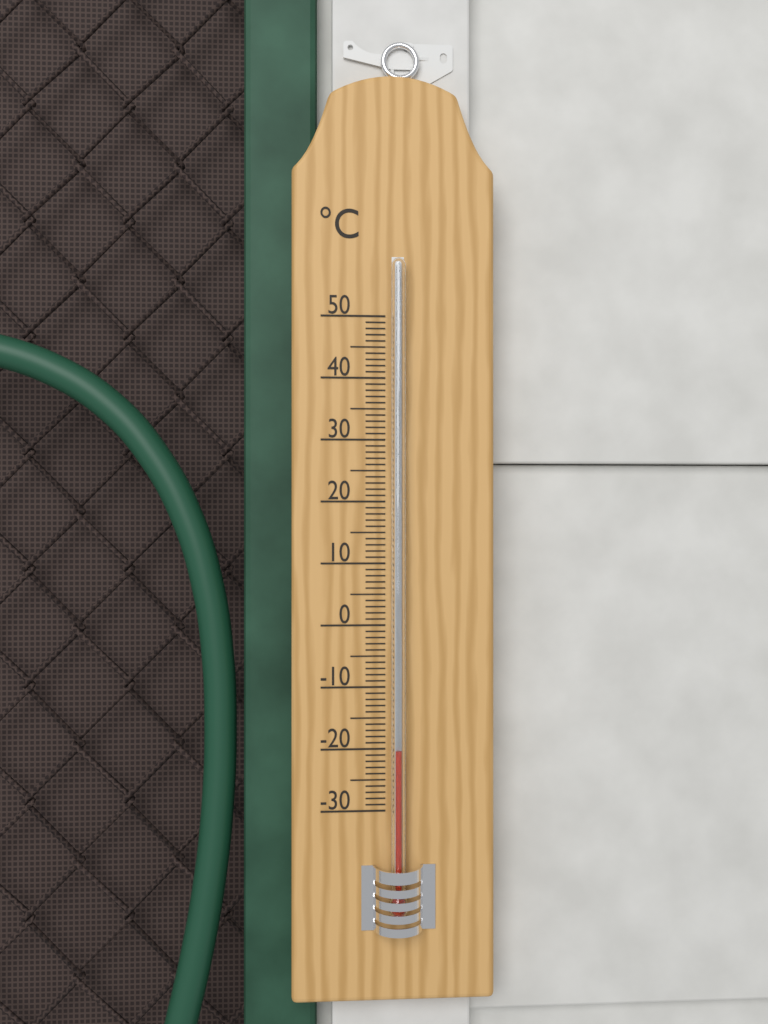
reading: -20 °C
